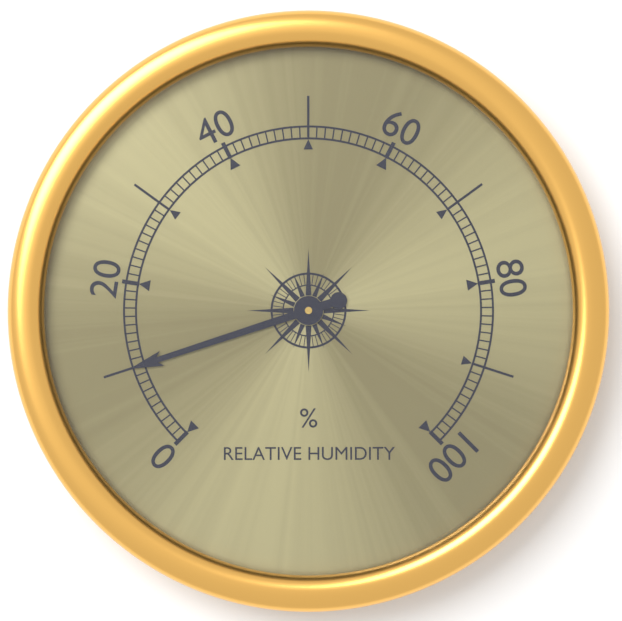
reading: 10 %
